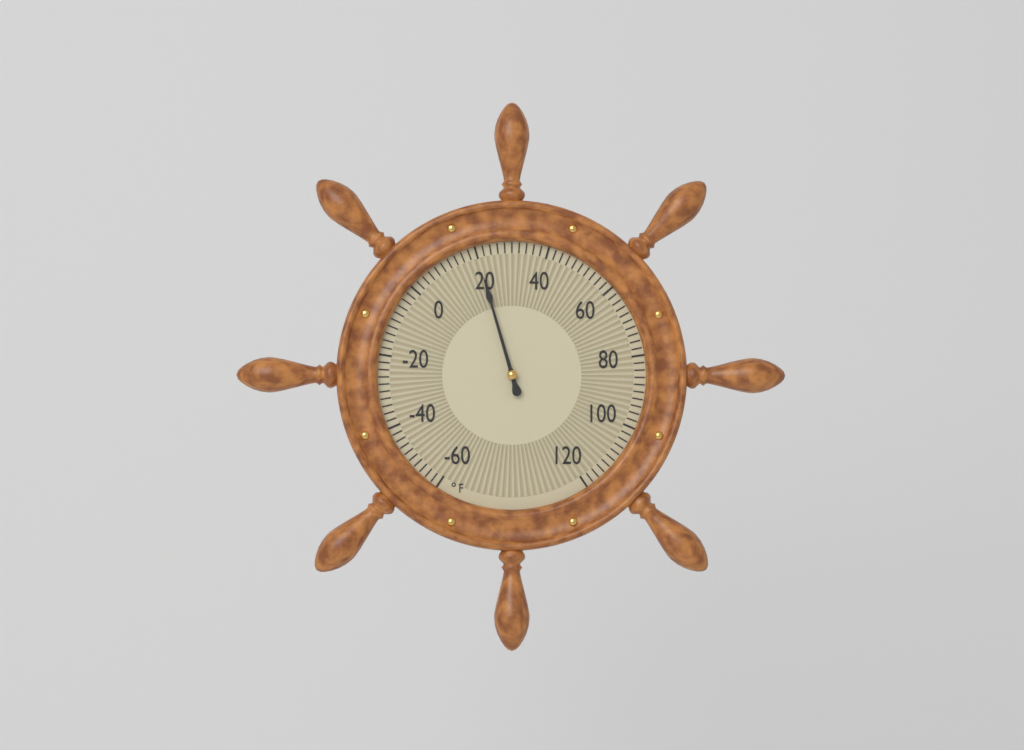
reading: 20 °F
